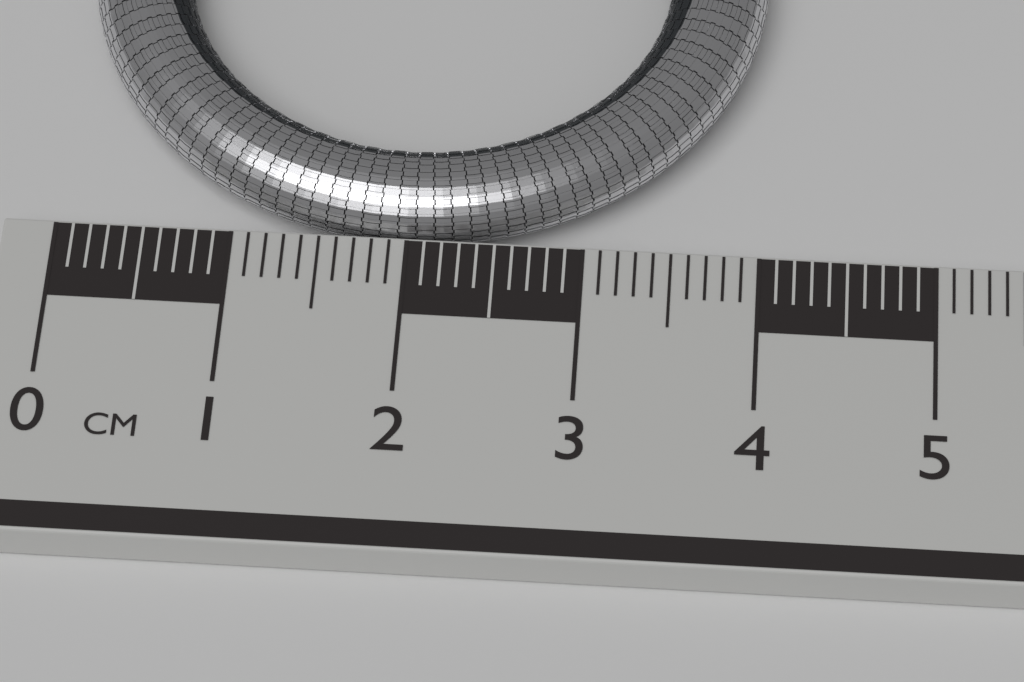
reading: 4.0 cm
